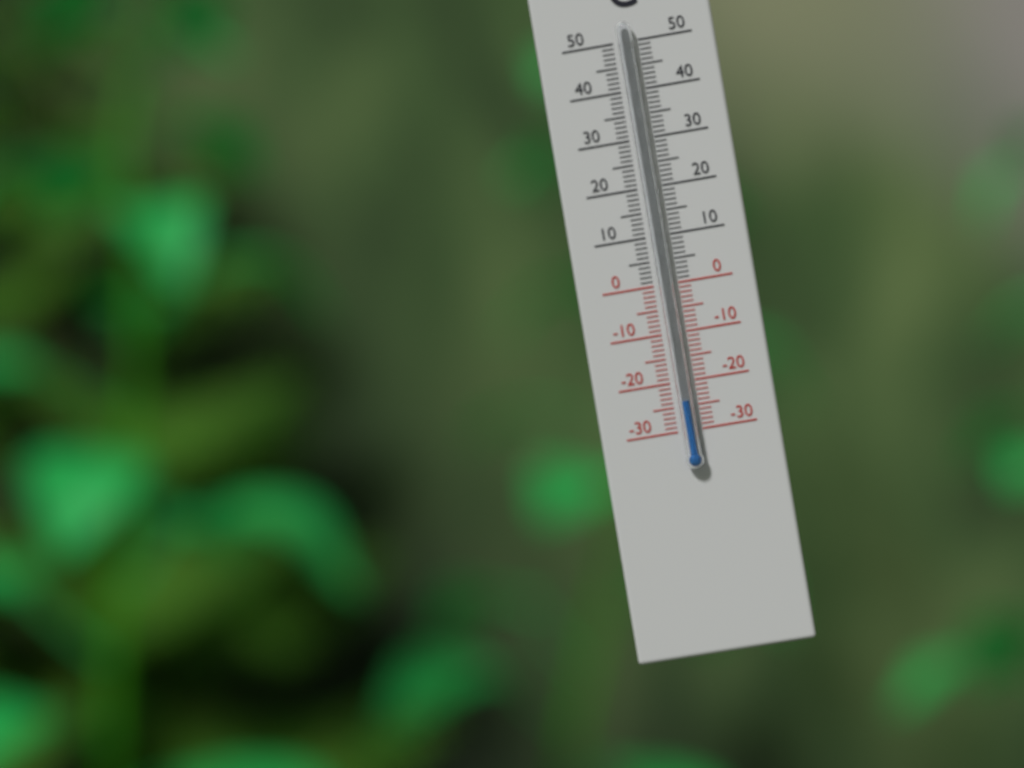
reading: -24 °C
